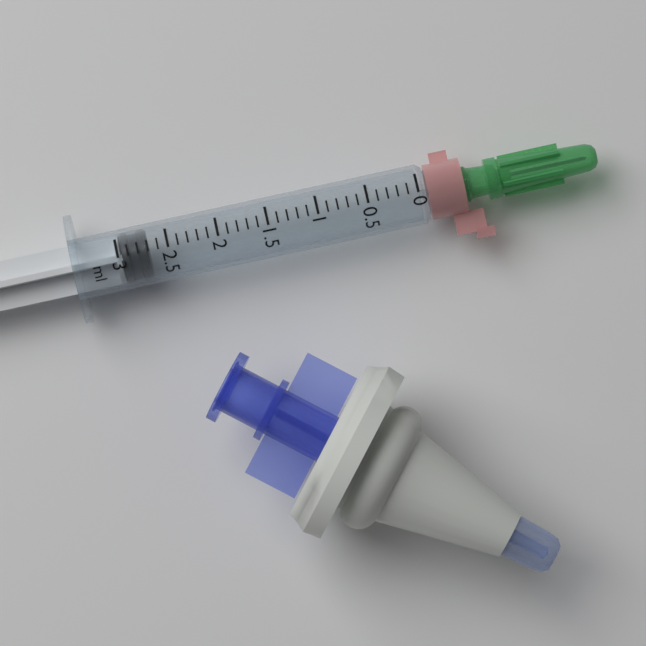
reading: 2.7 ml
